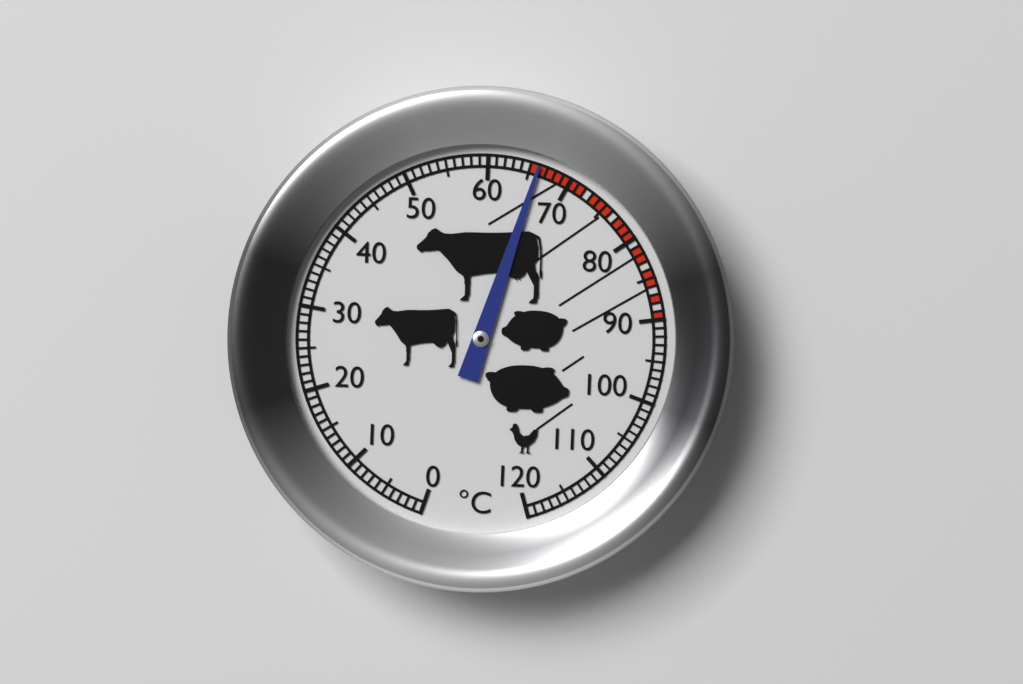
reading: 66 °C
